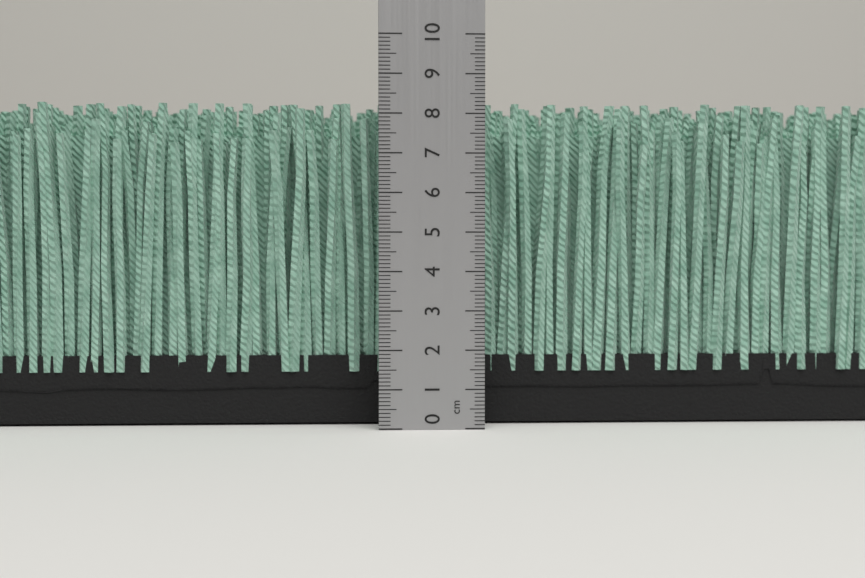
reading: 8.3 cm
